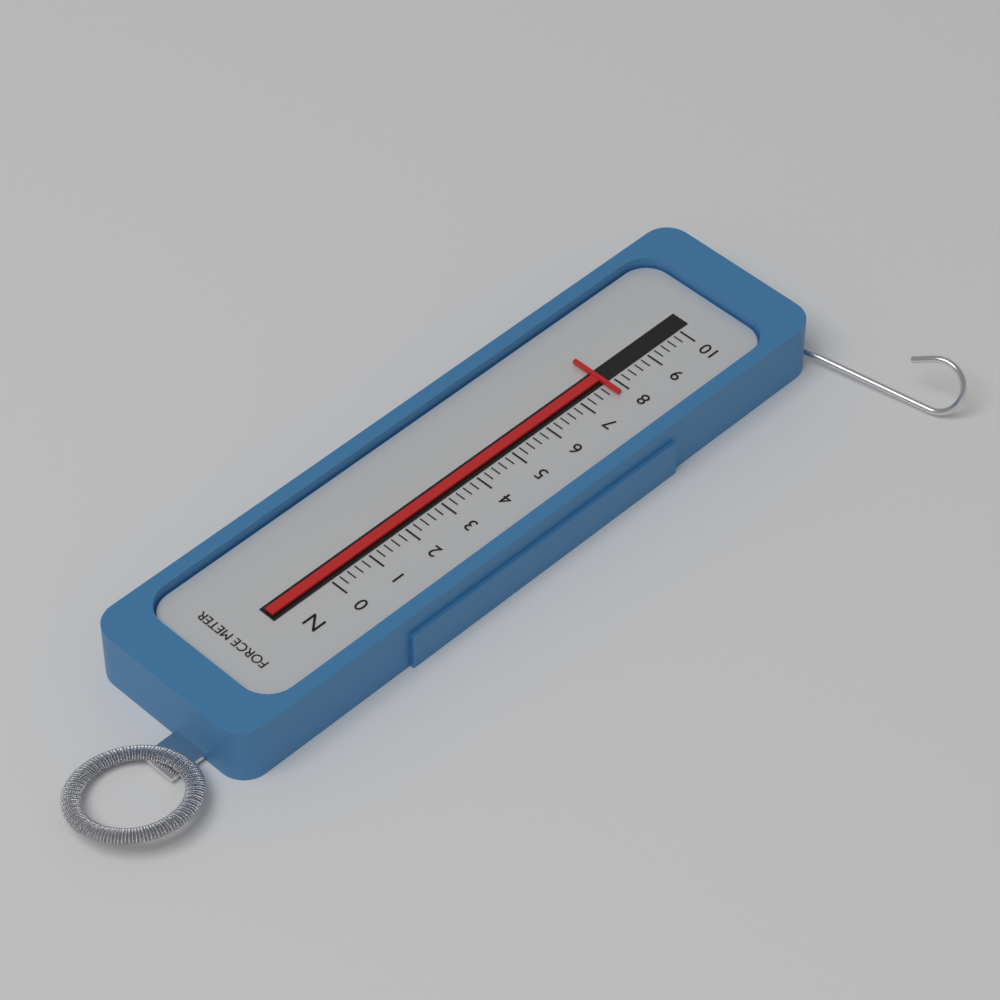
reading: 7.8 N
